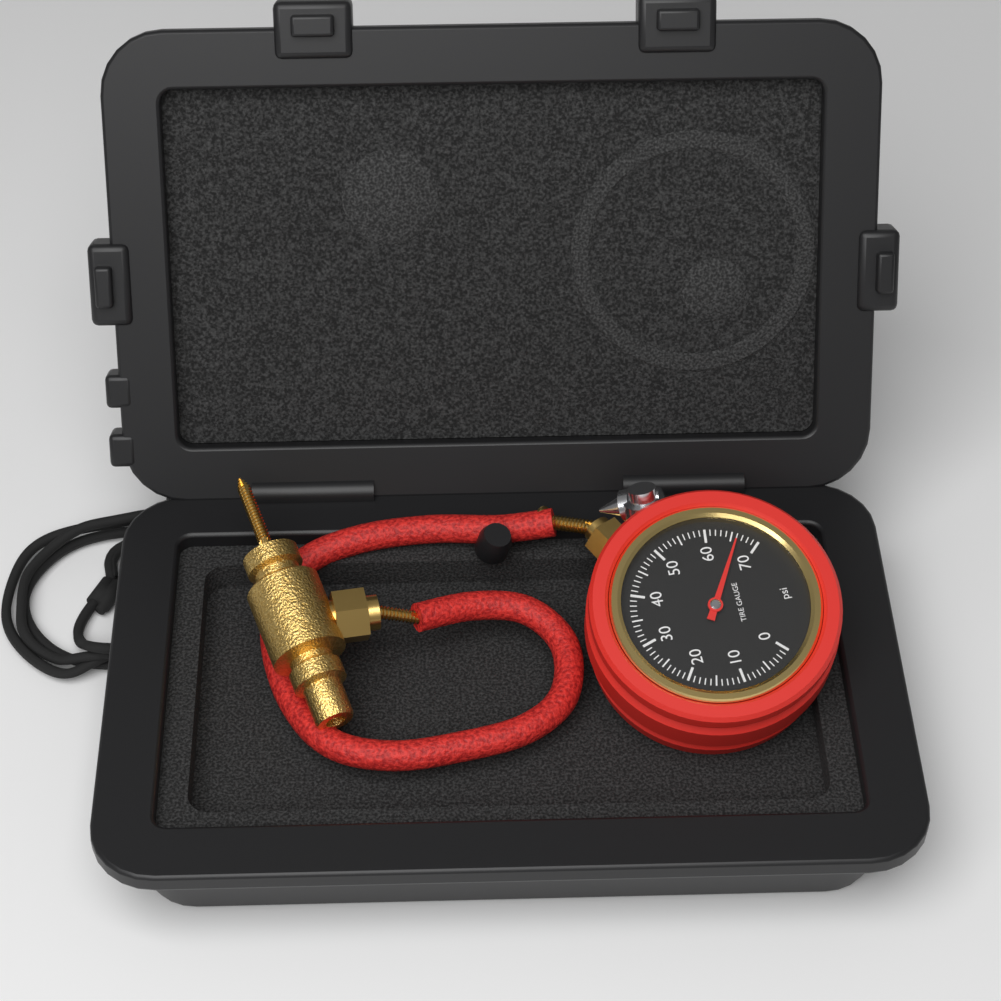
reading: 66 psi
